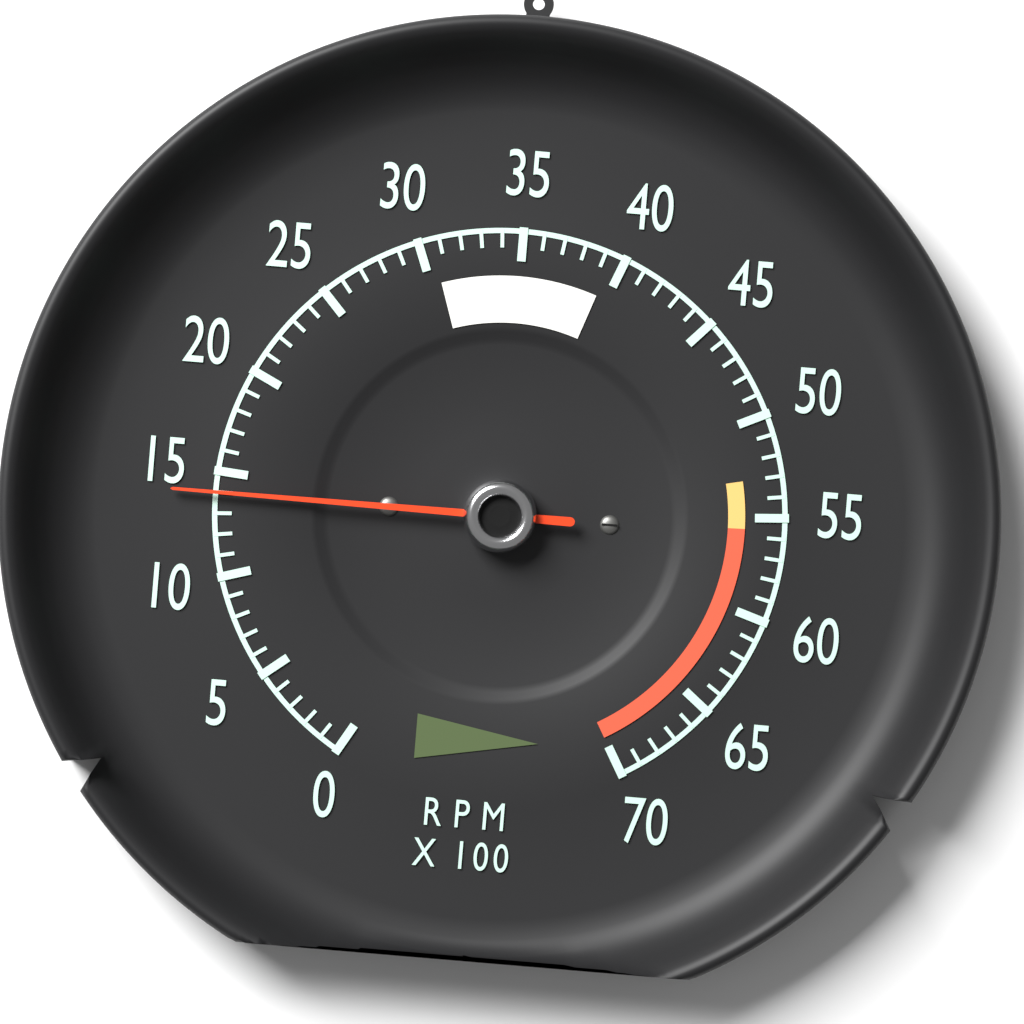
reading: 1400 RPM
